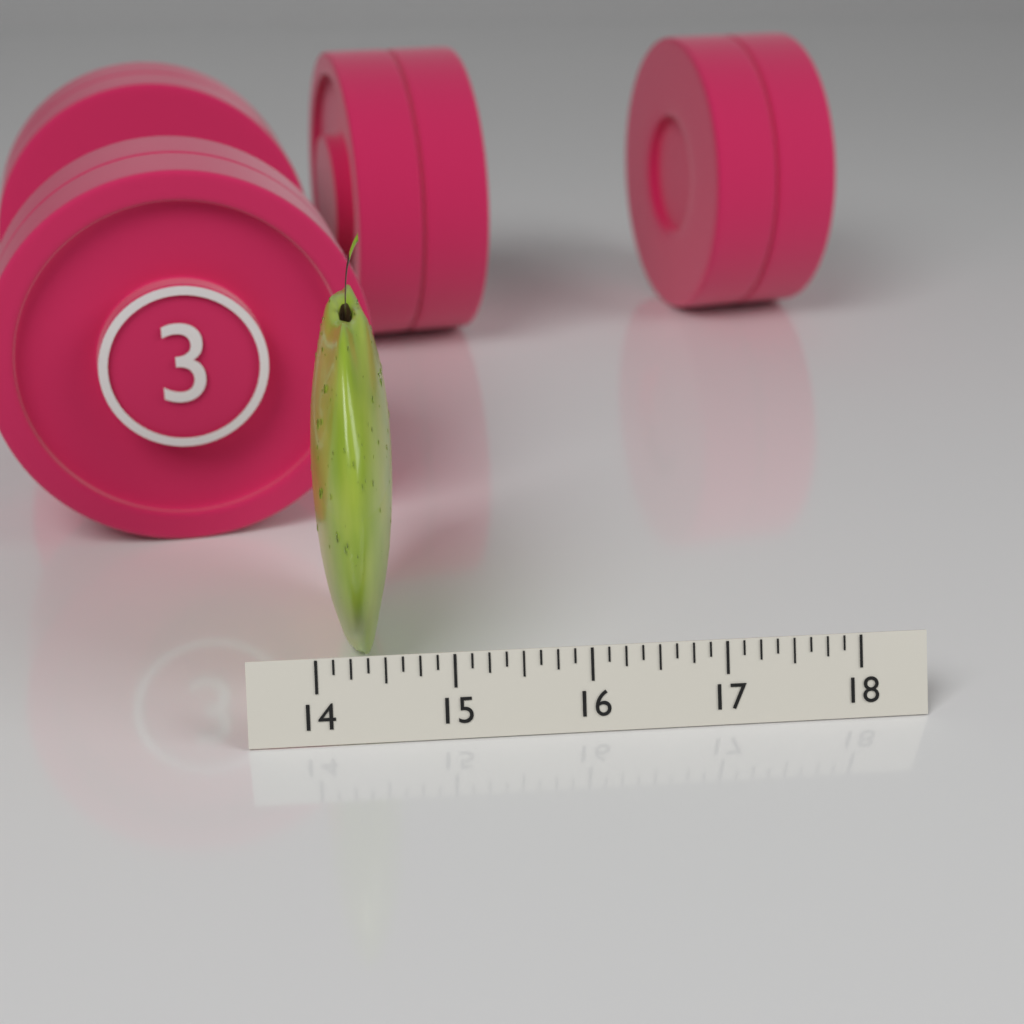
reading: 14.625 (no unit)
